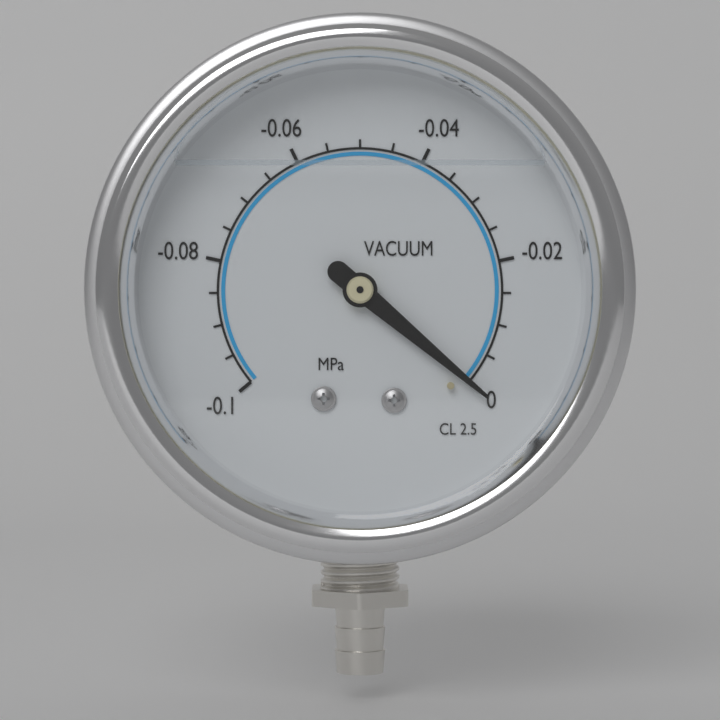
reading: 0.000 MPa
